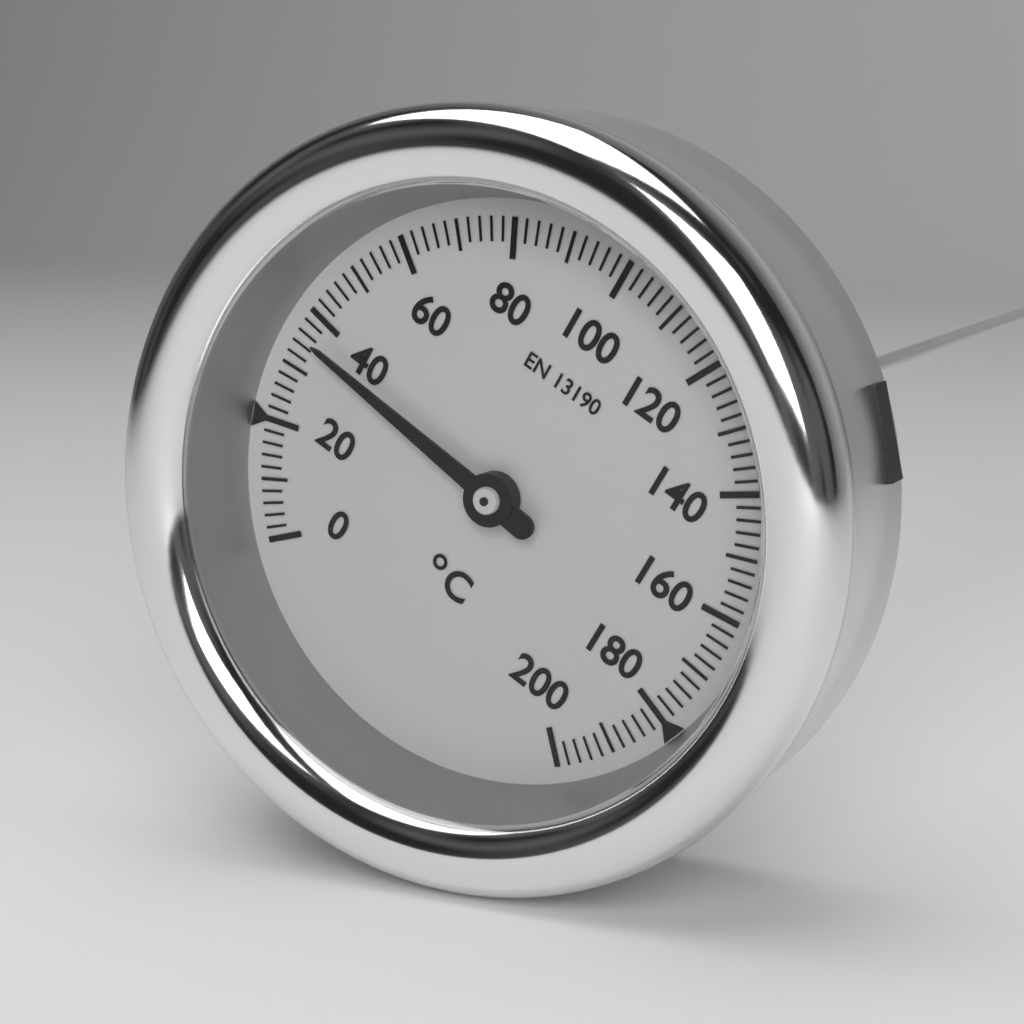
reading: 36 °C
